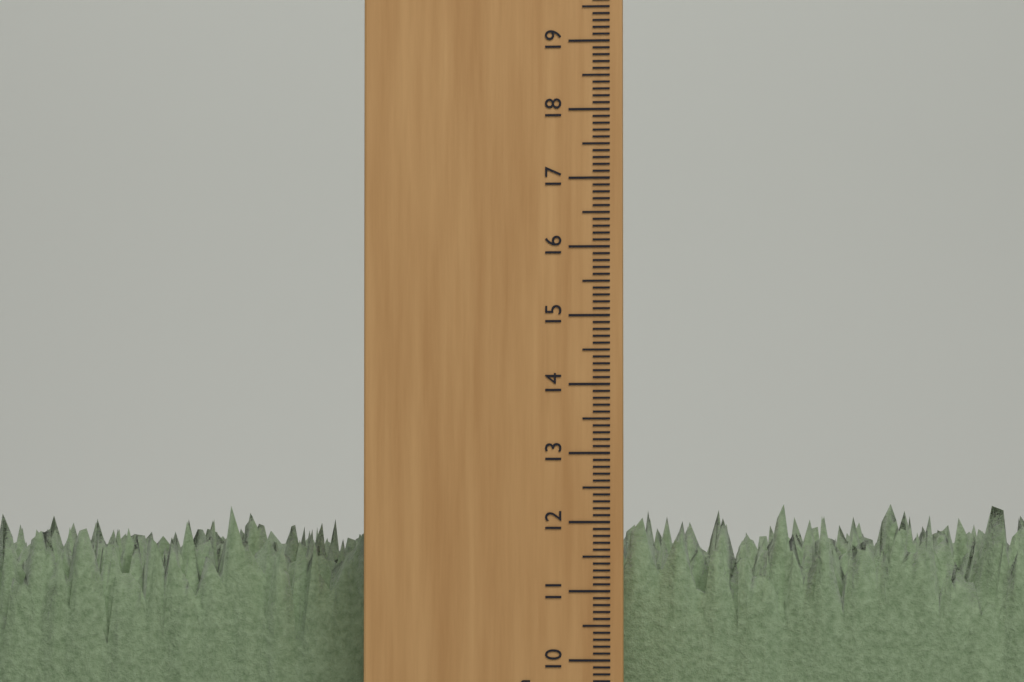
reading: 12.3 cm
